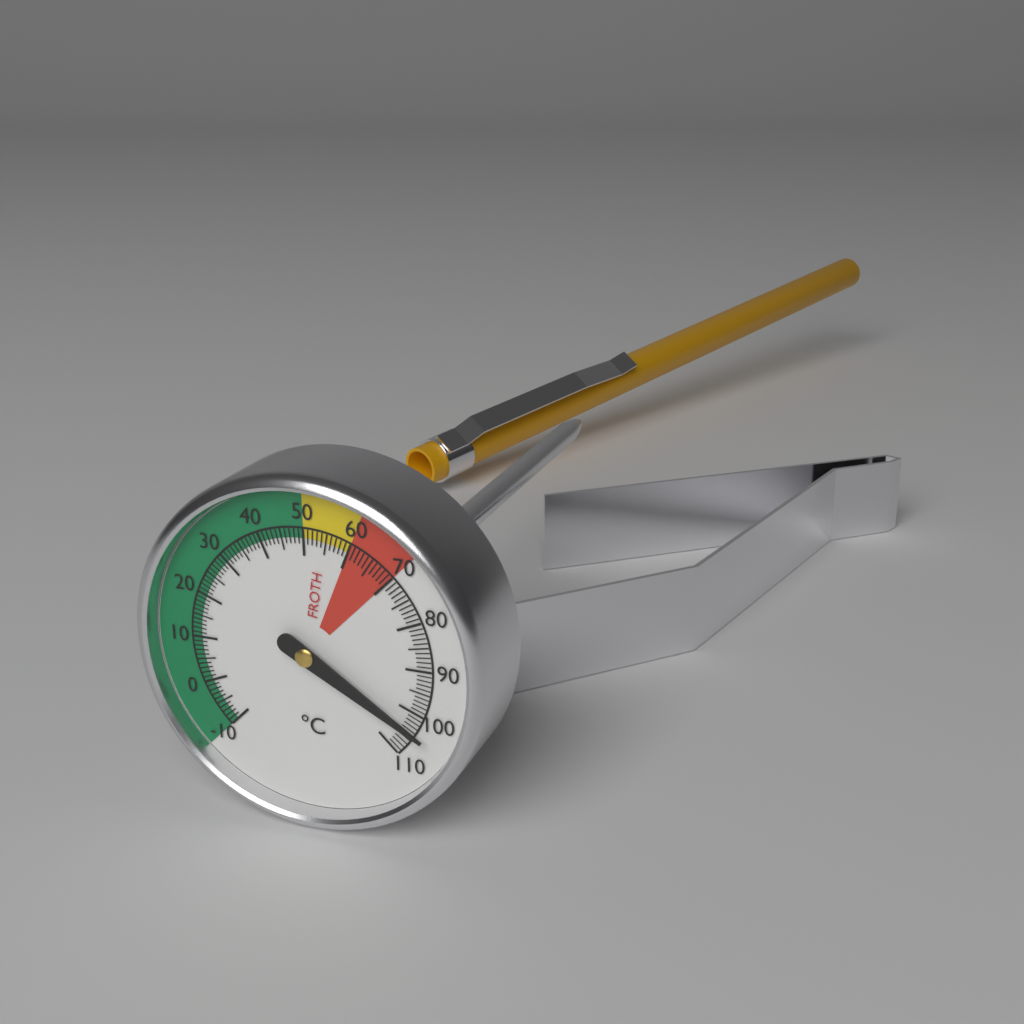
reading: 104 °C
